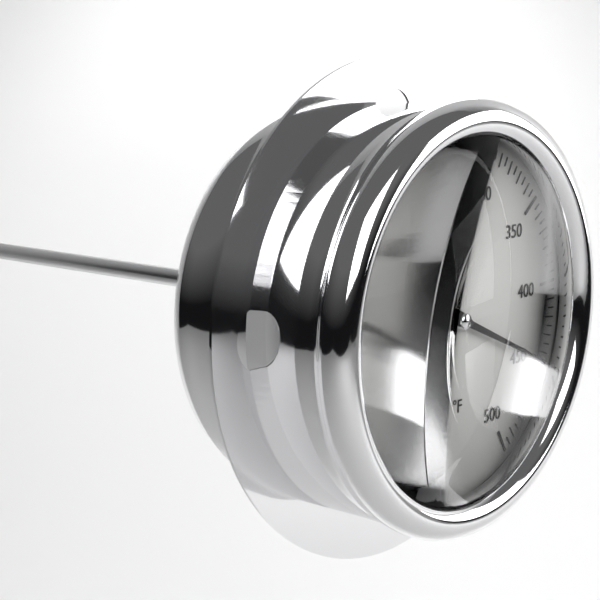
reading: 445 °F
